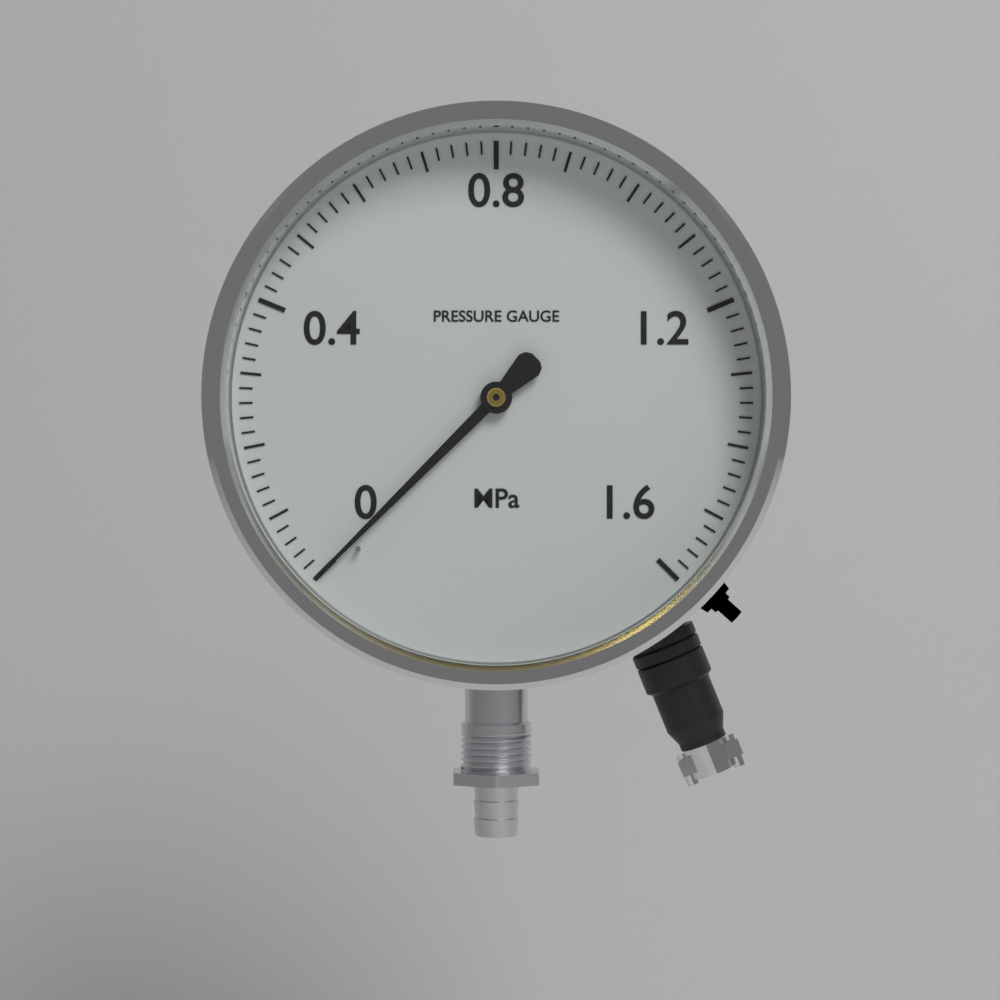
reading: 0.00 MPa
